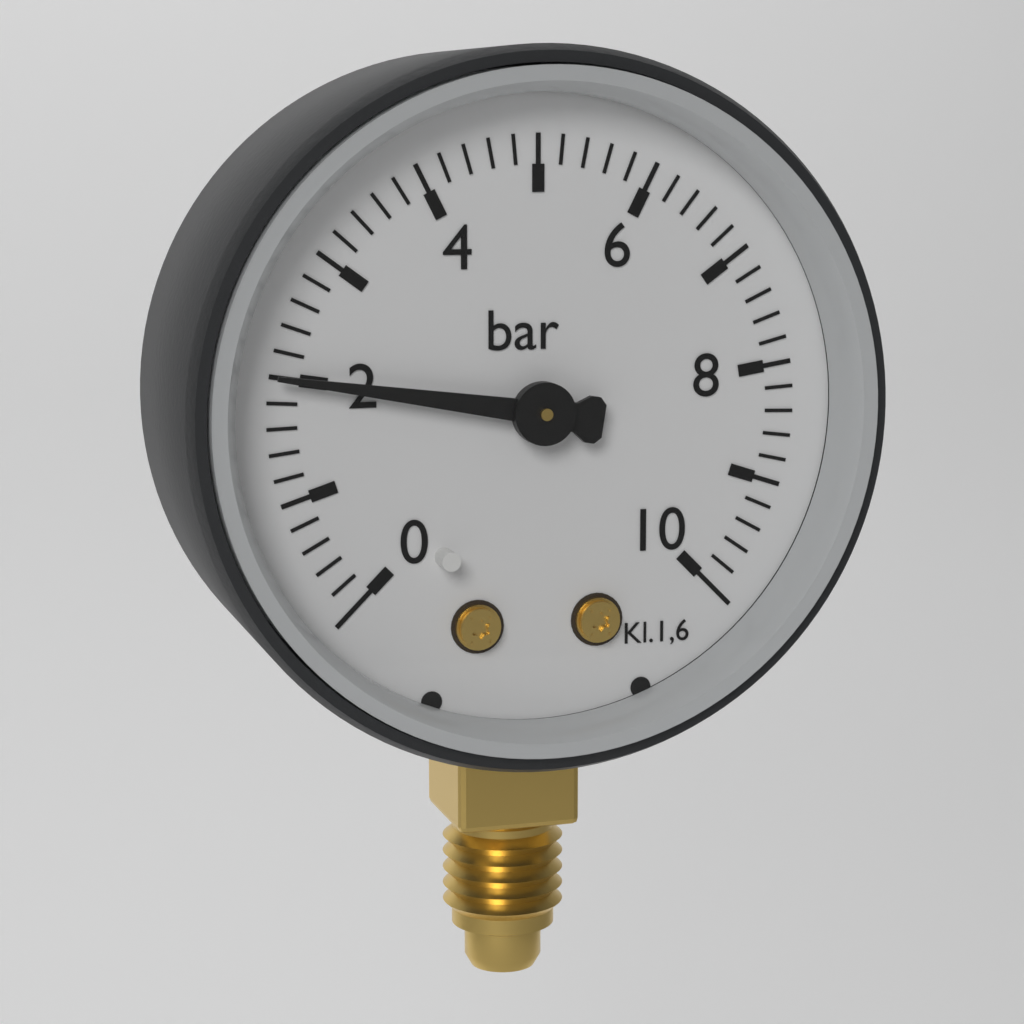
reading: 2.0 bar
